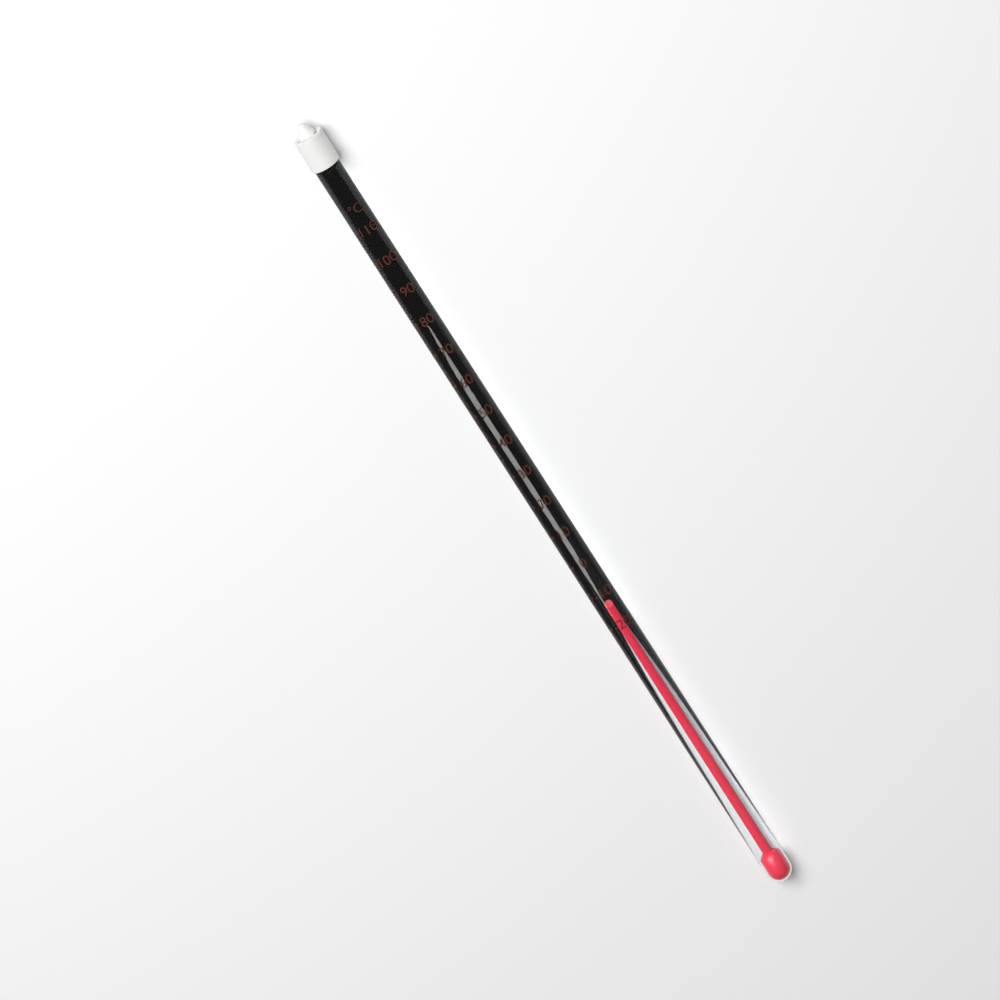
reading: -16 °C
